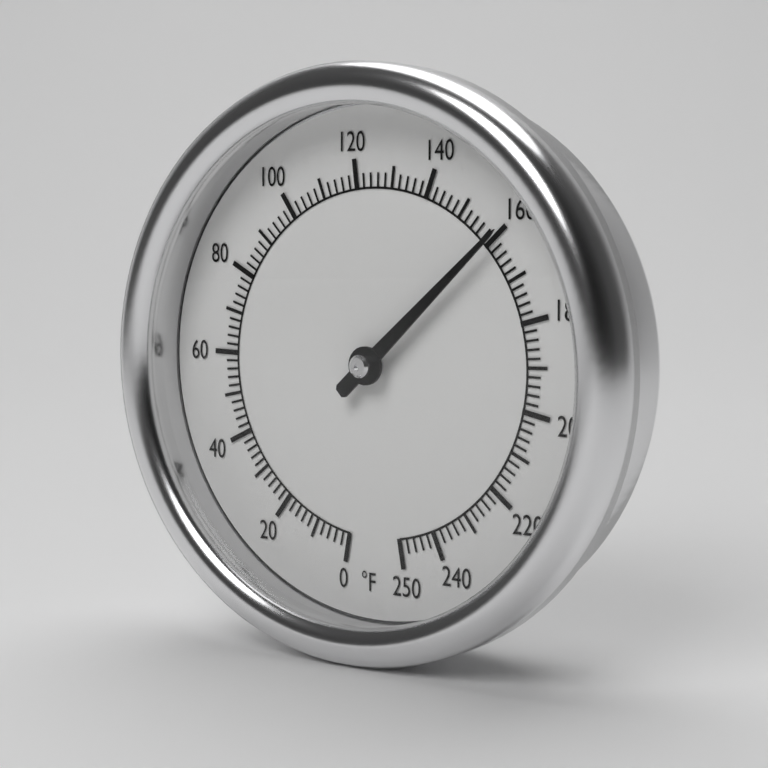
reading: 160 °F
